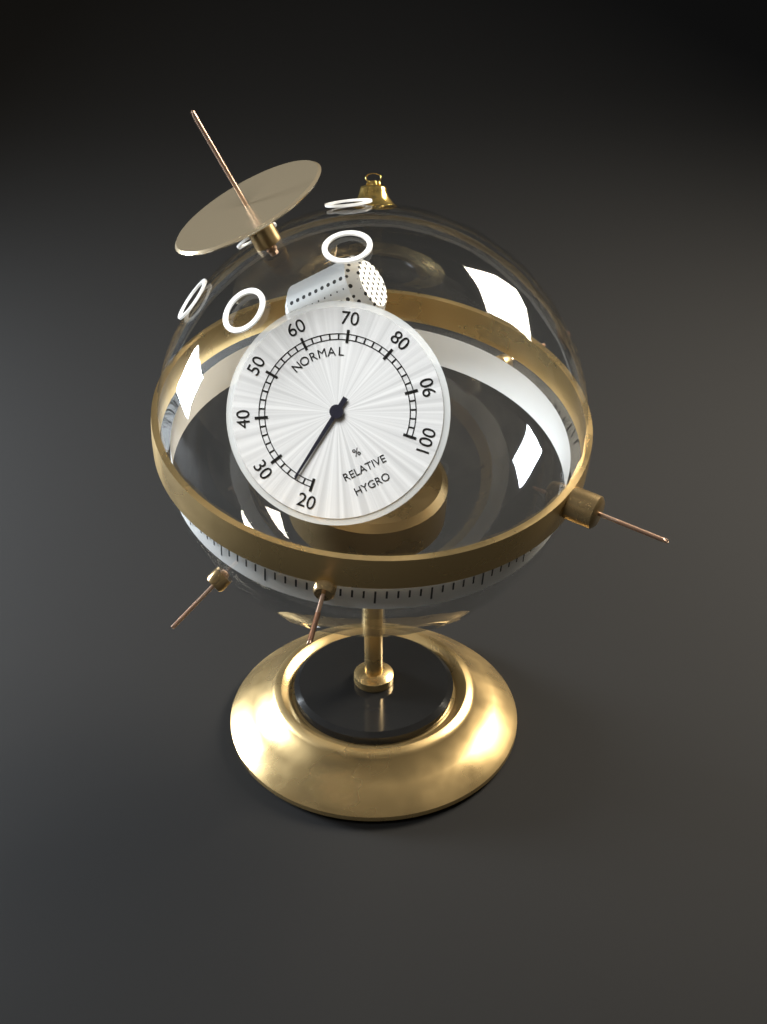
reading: 24 %
